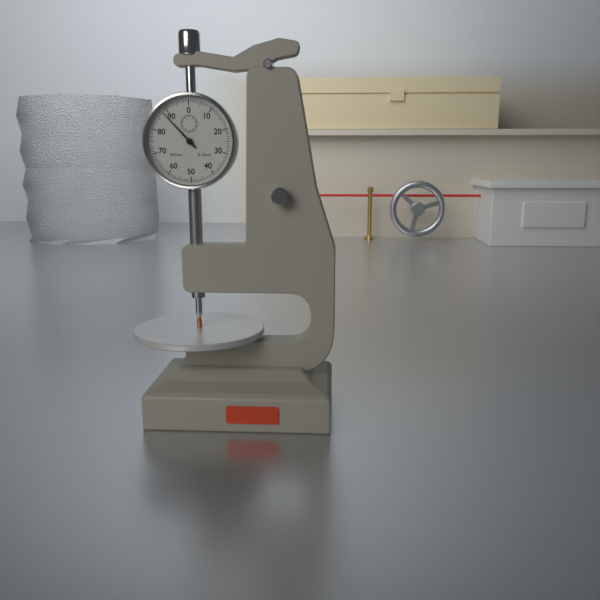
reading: 0.88 mm
